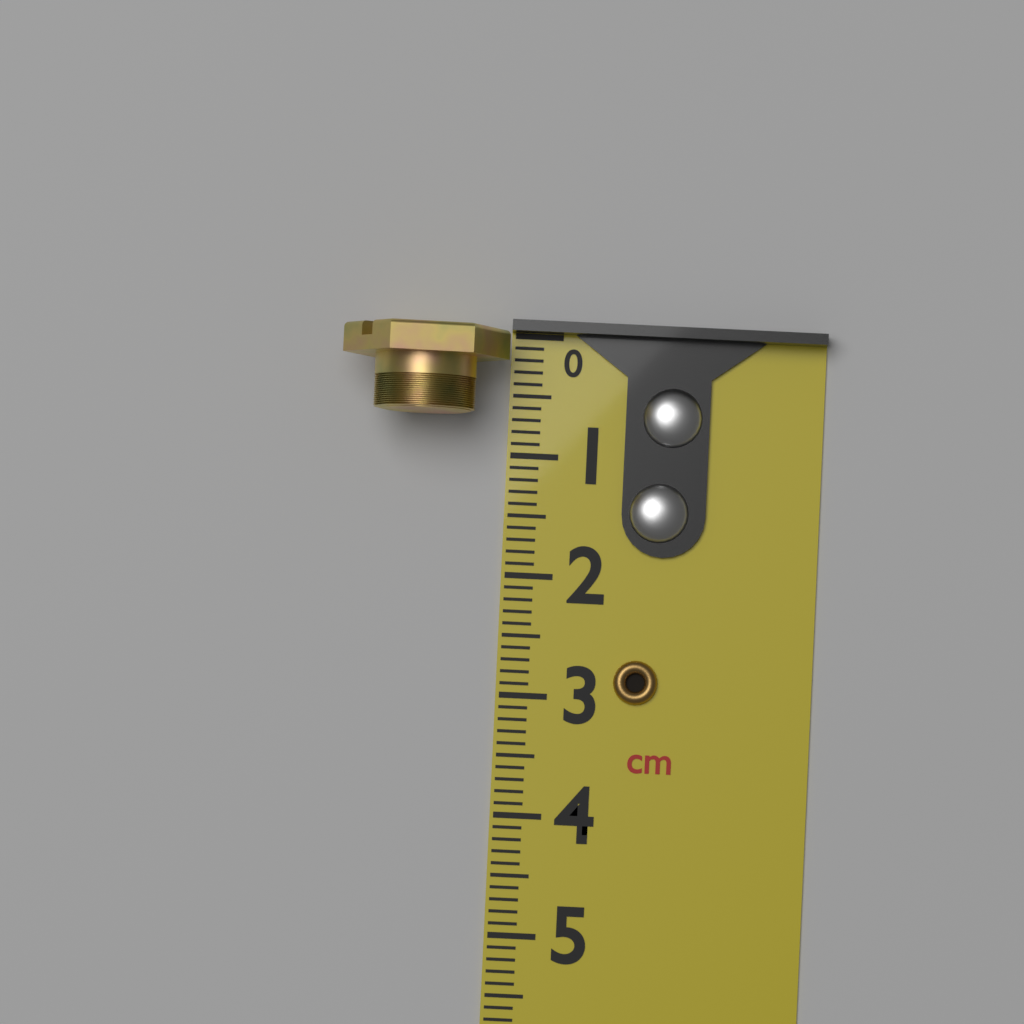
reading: 0.7 cm
